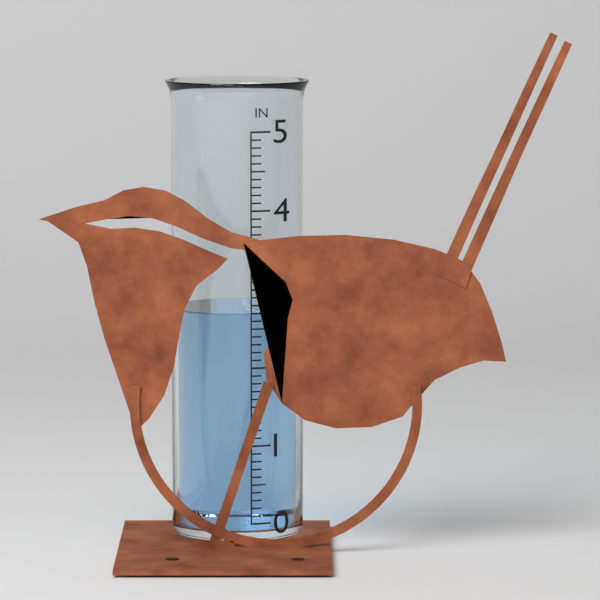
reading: 2.7 in
